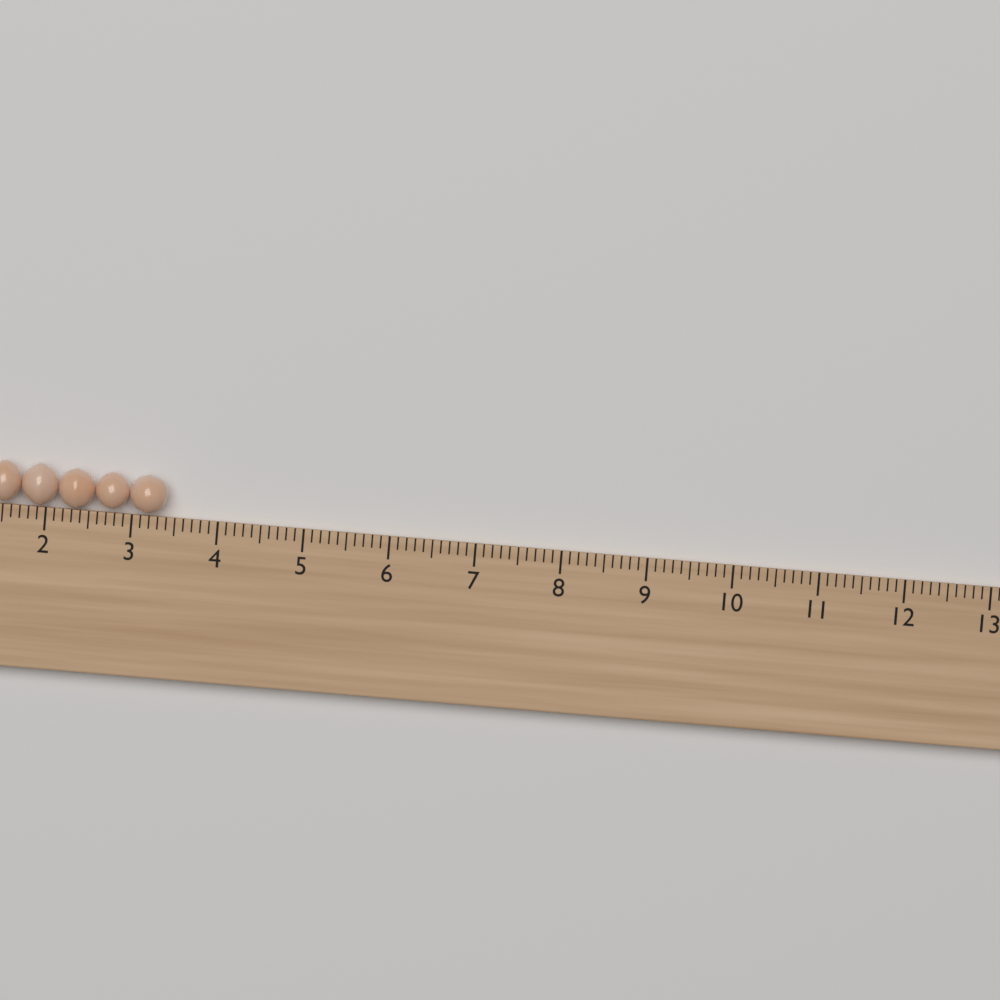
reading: 3.4 cm
